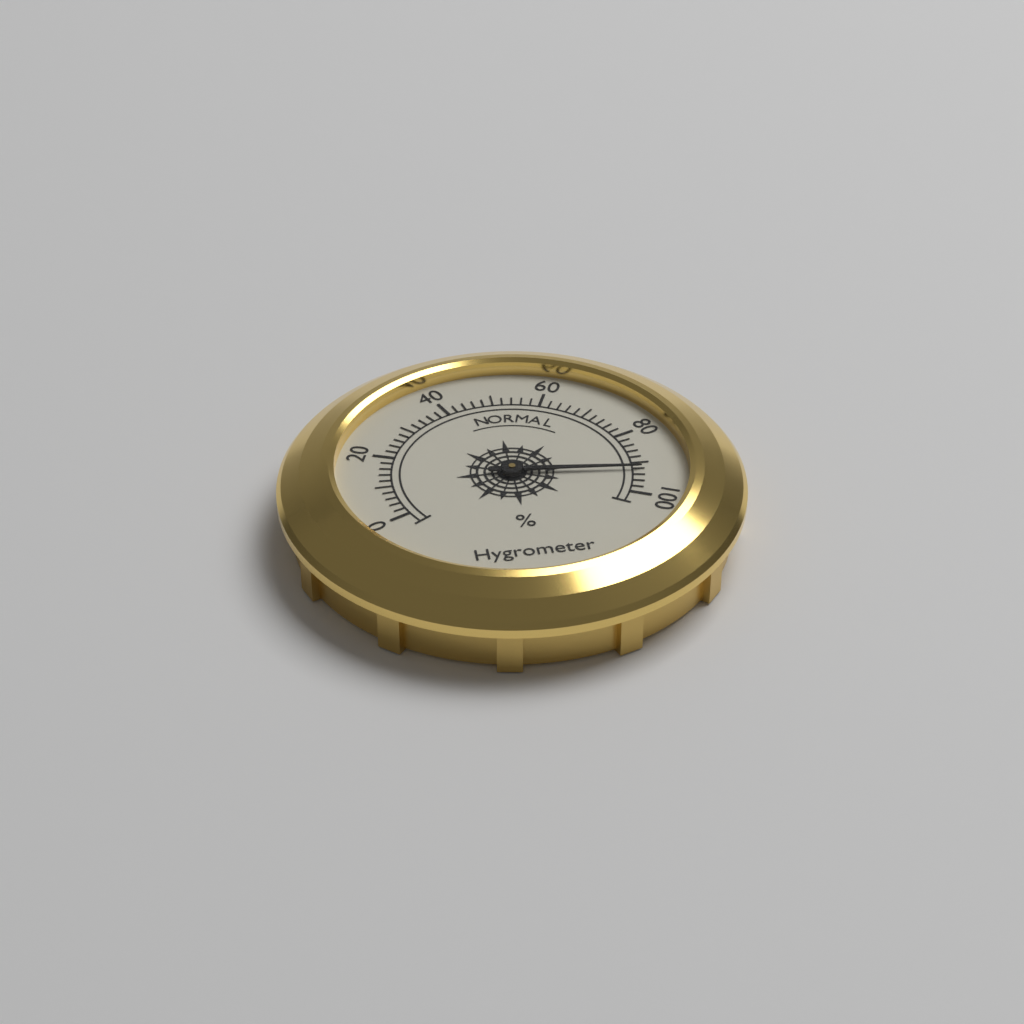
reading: 92 %
